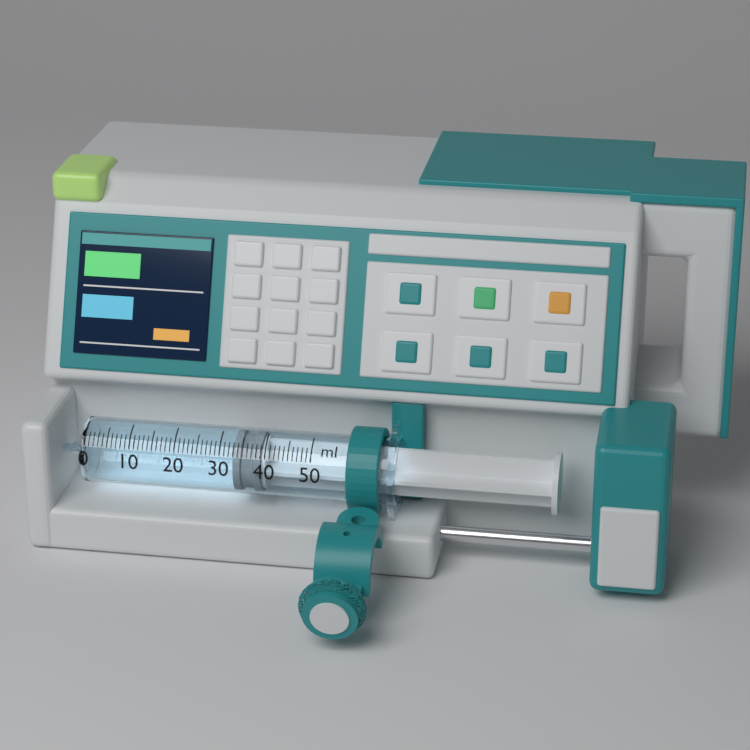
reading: 33 ml
